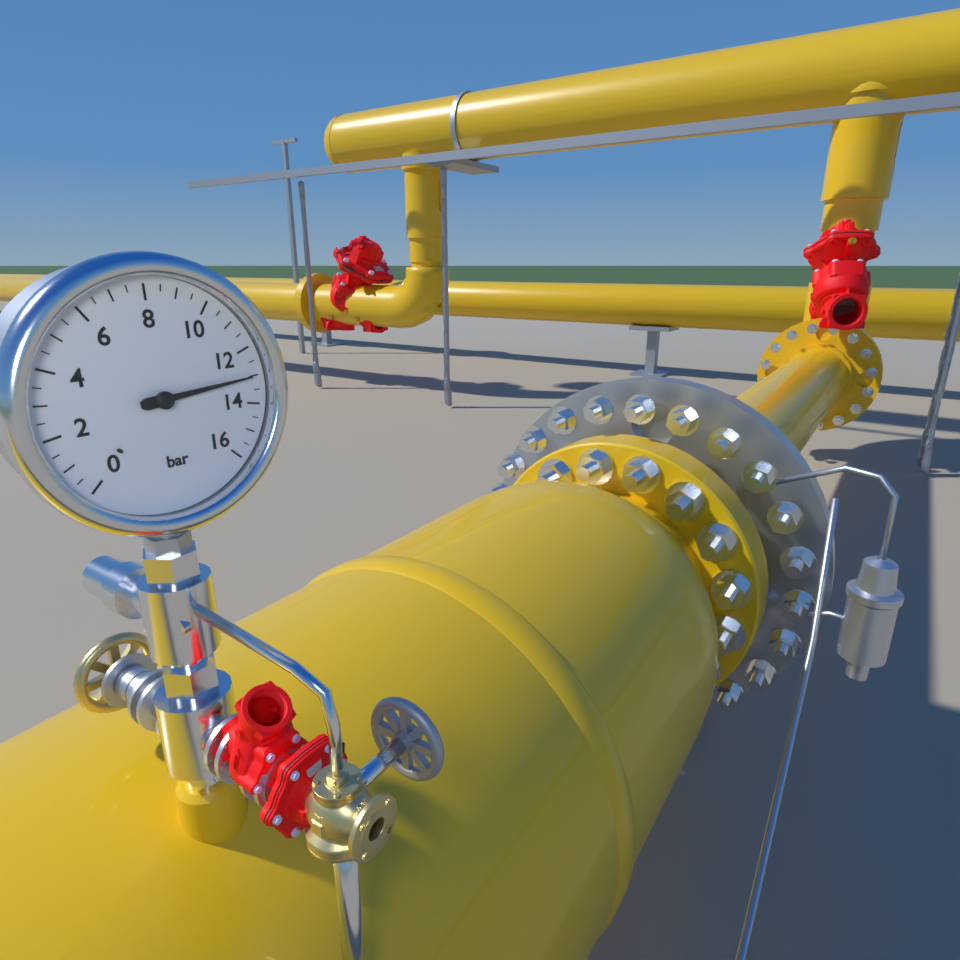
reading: 13.0 bar
